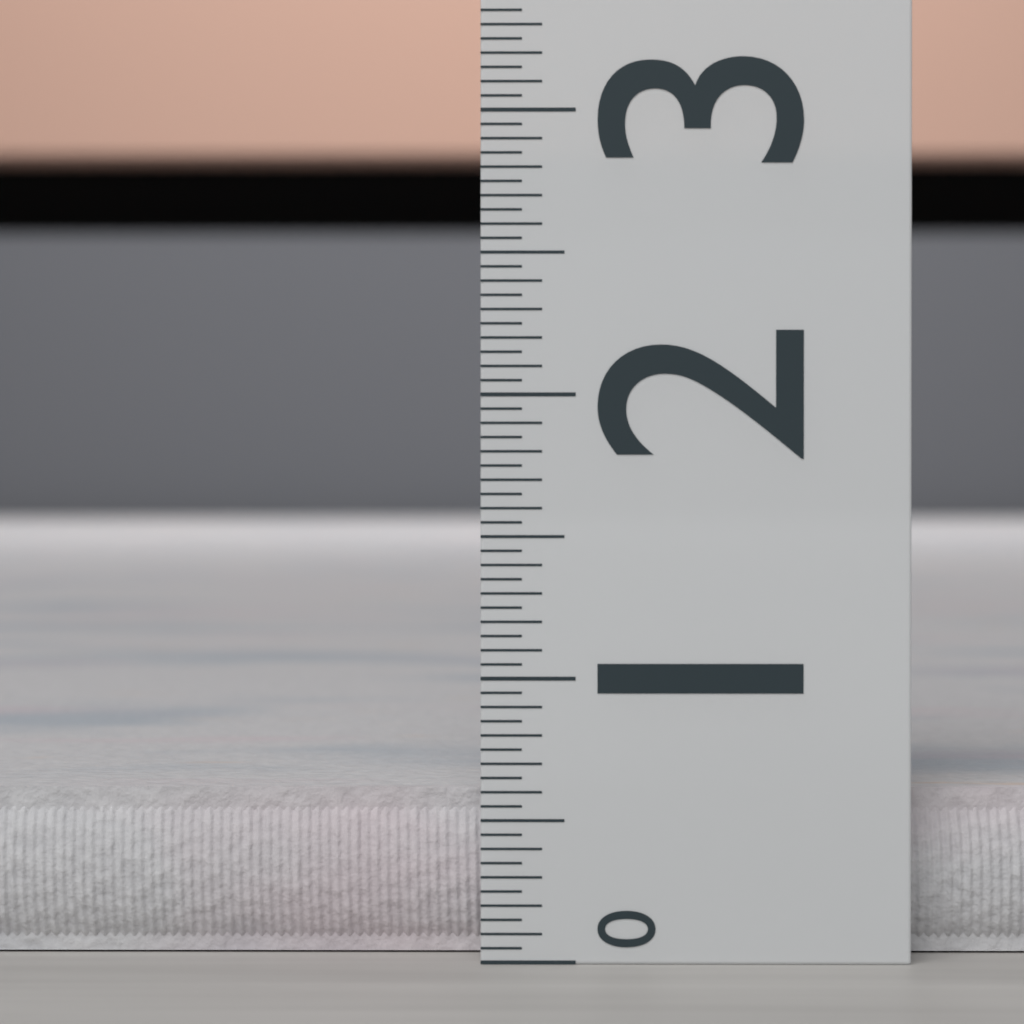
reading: 0.60 (no unit)
